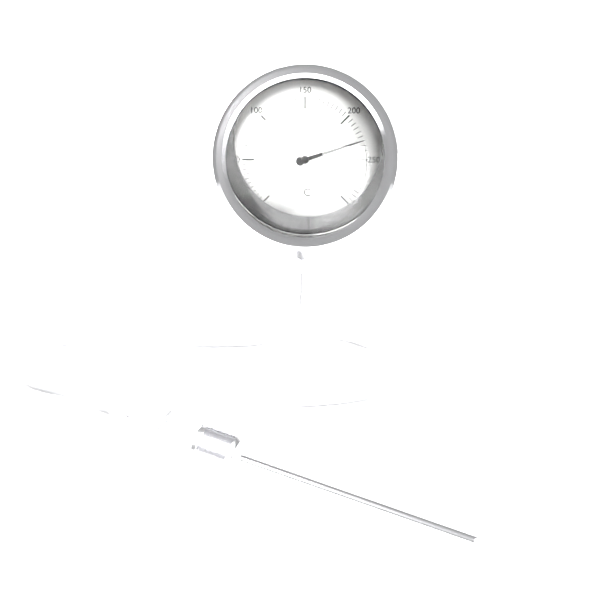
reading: 230 °C
